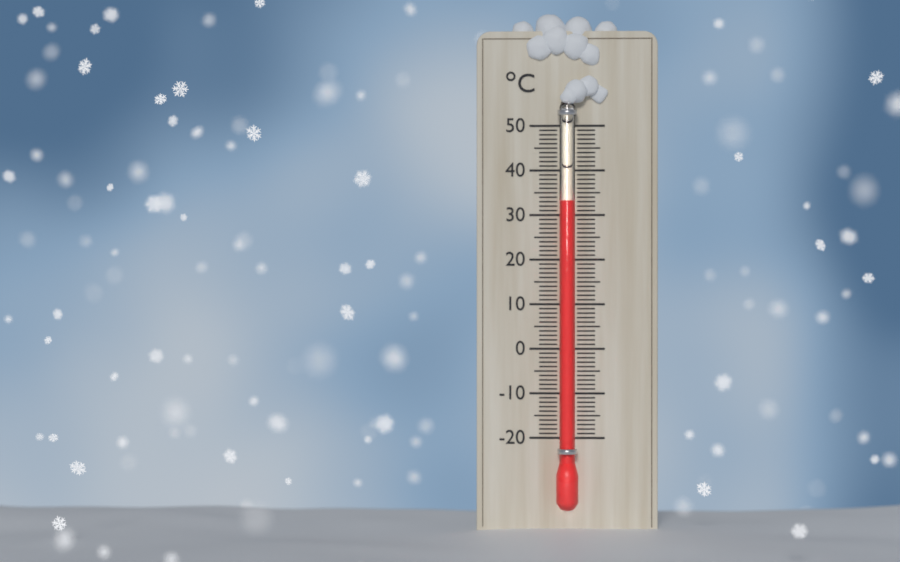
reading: 33 °C
